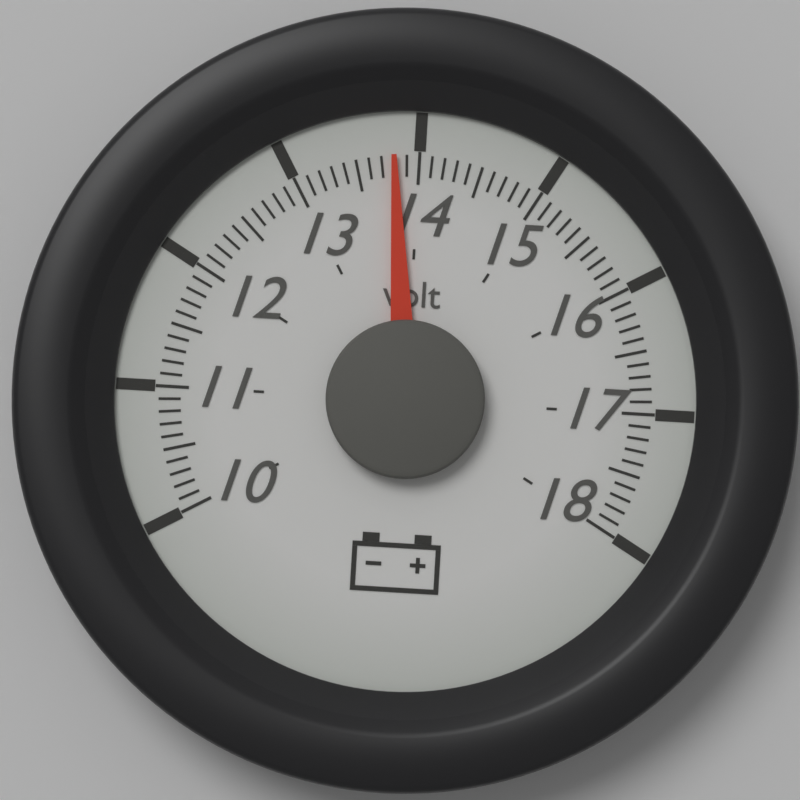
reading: 13.8 volt
